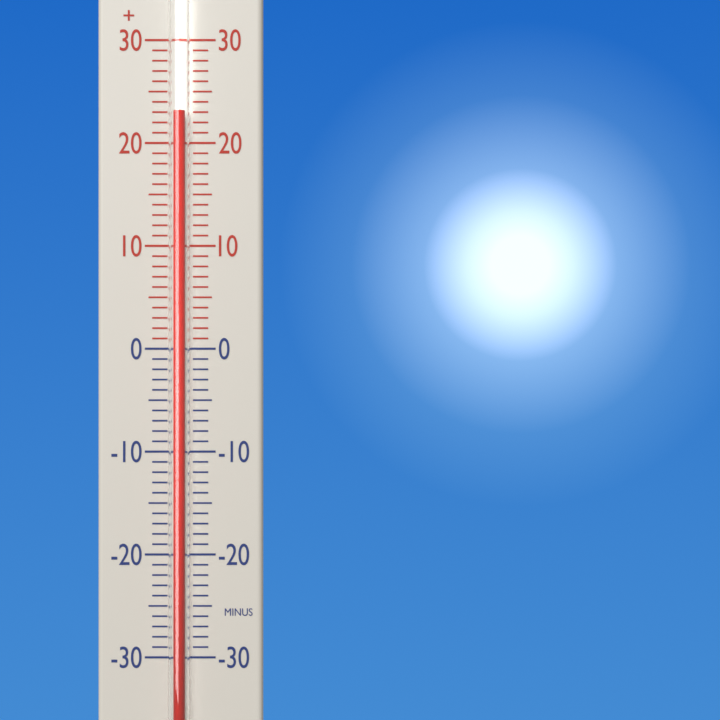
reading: 23 (no unit)
